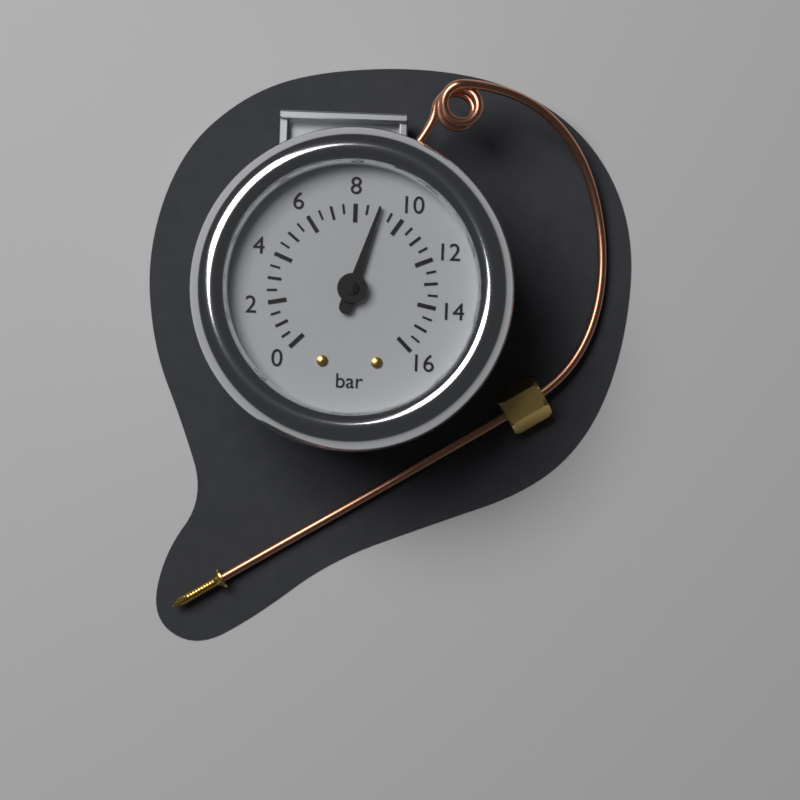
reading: 9.0 bar
